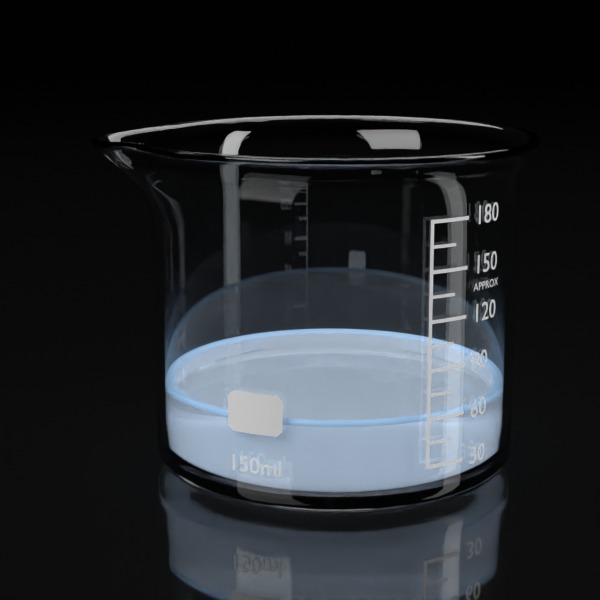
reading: 60 ml
